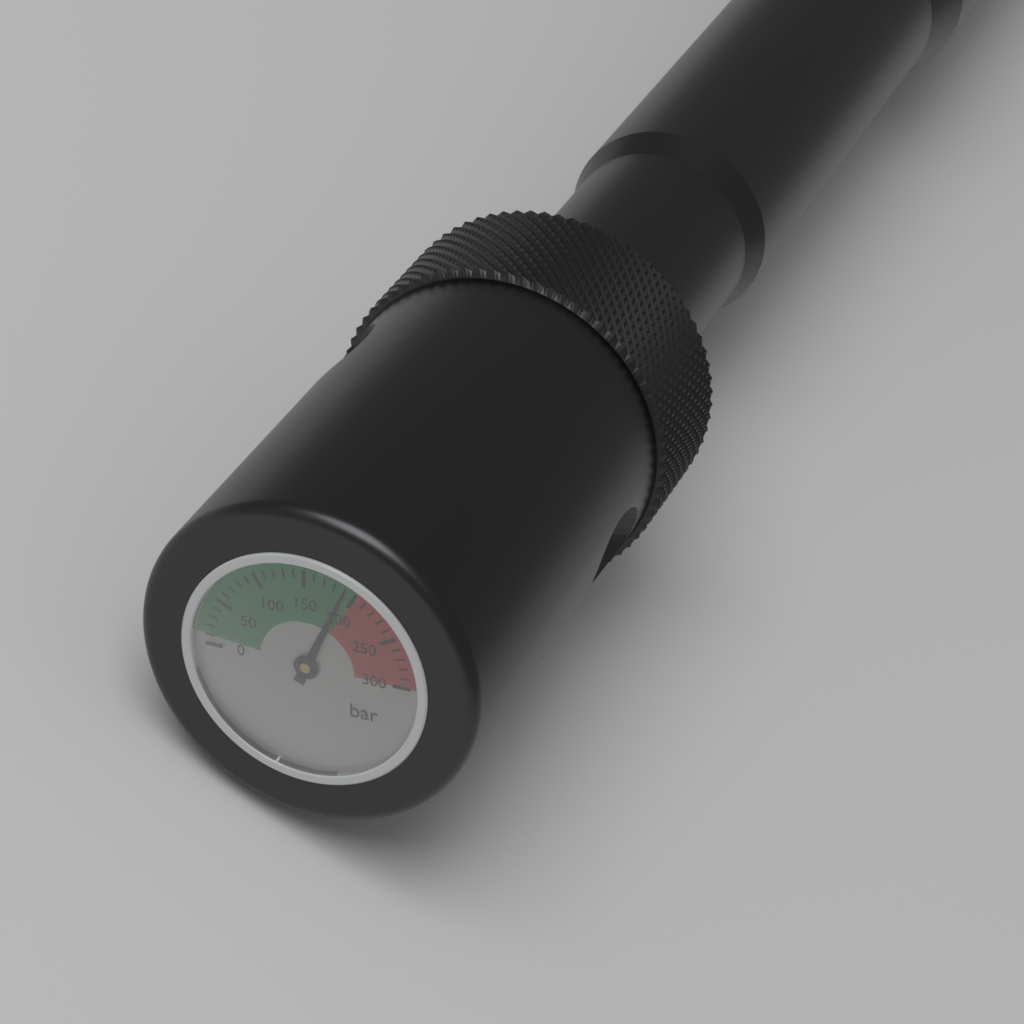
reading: 190 bar
